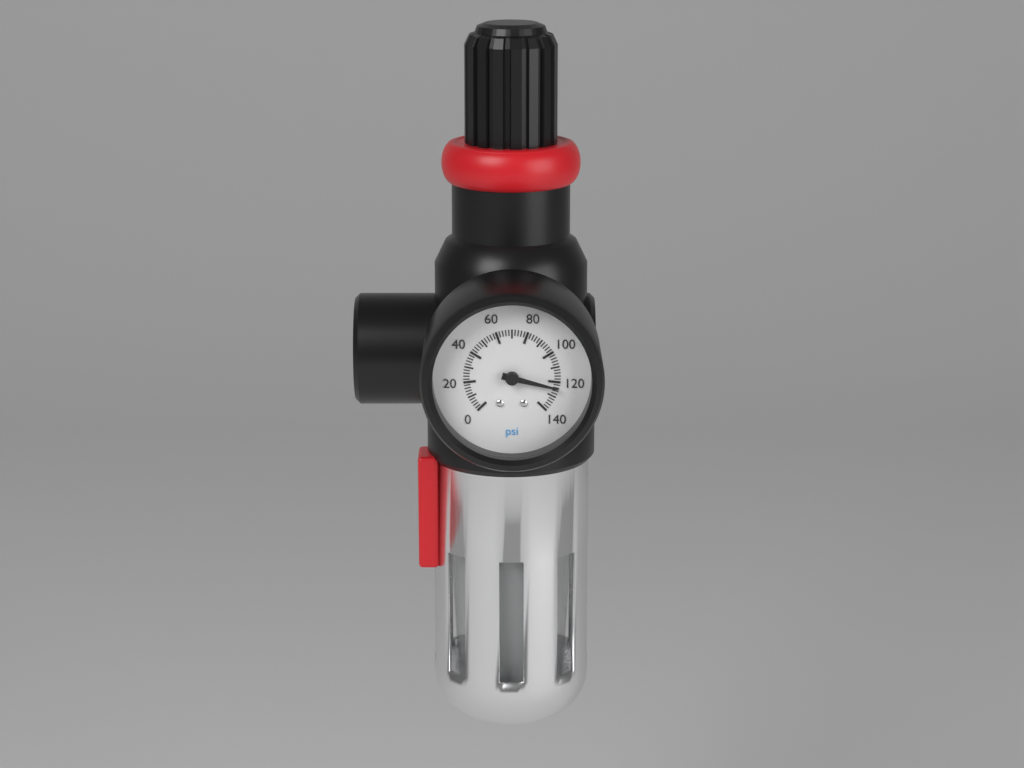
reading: 124 psi
